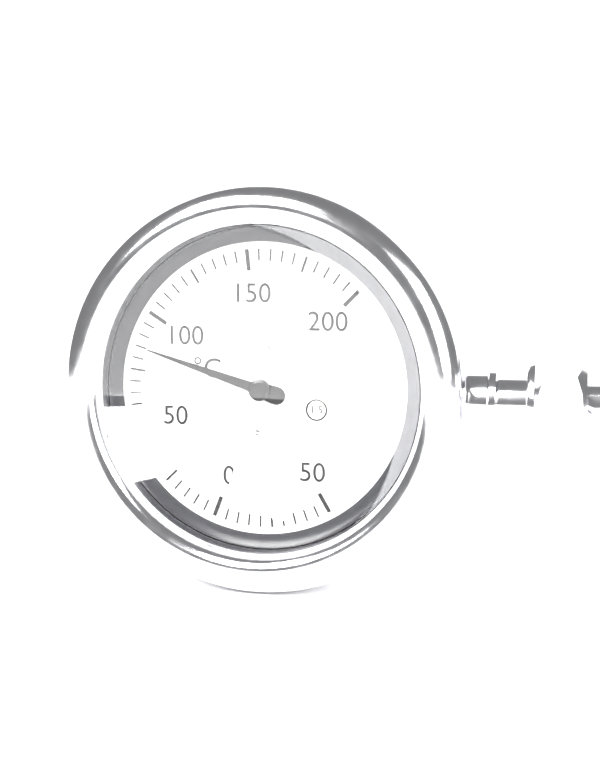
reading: 85 °C
